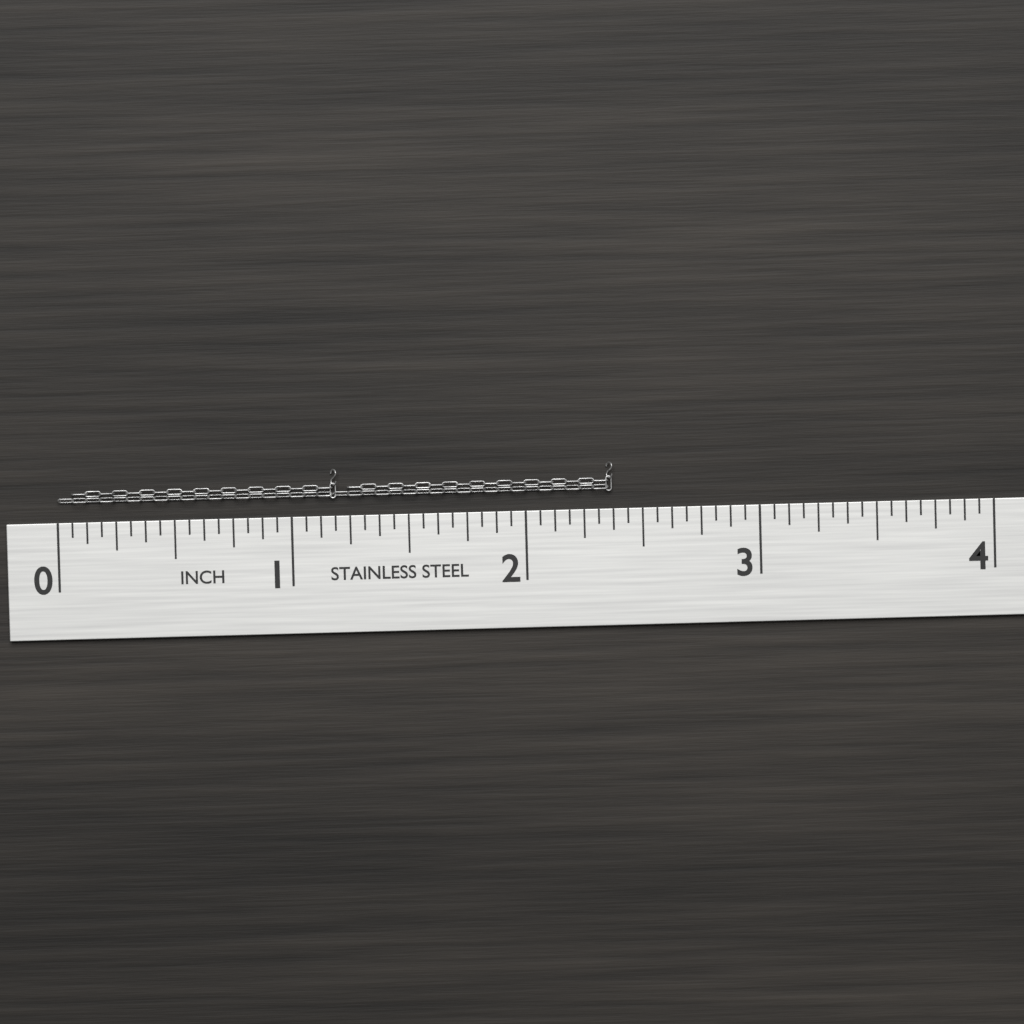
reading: 2.3750 in
